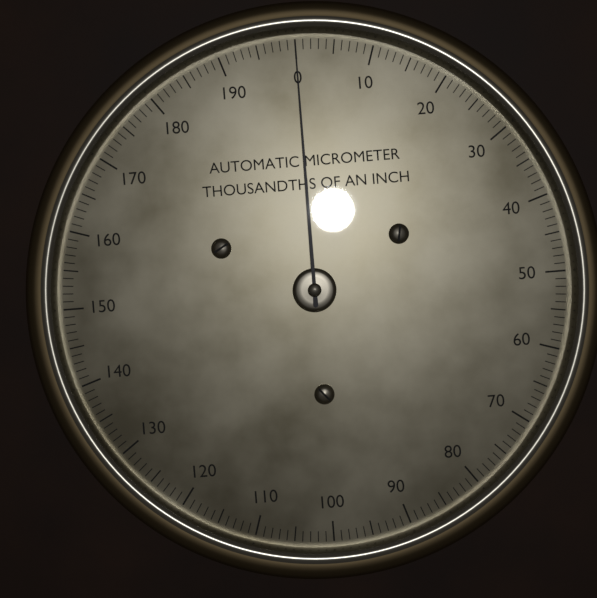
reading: 0 0.001 in
